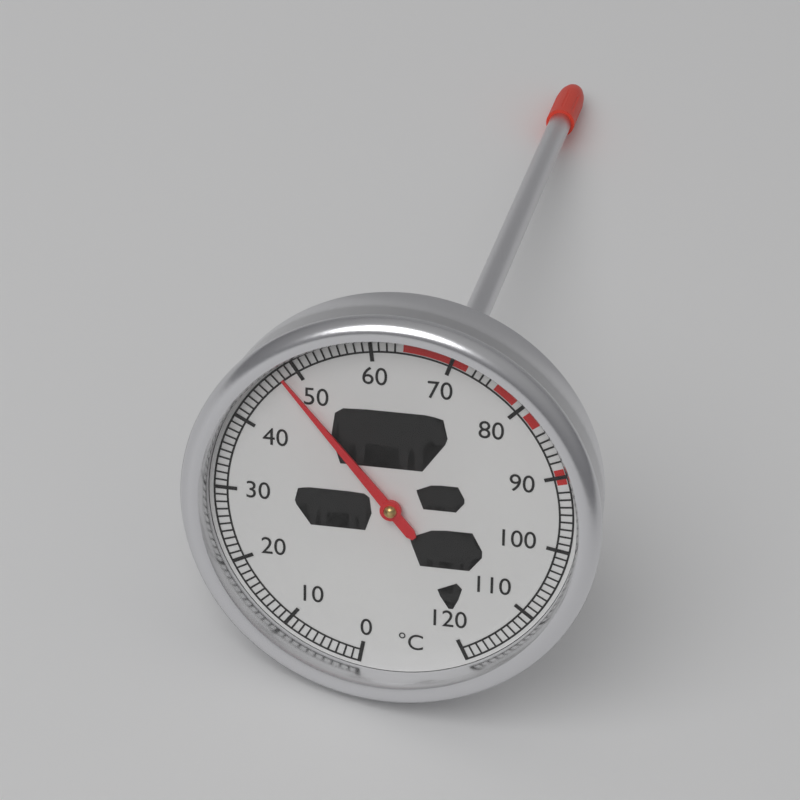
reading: 48 °C
